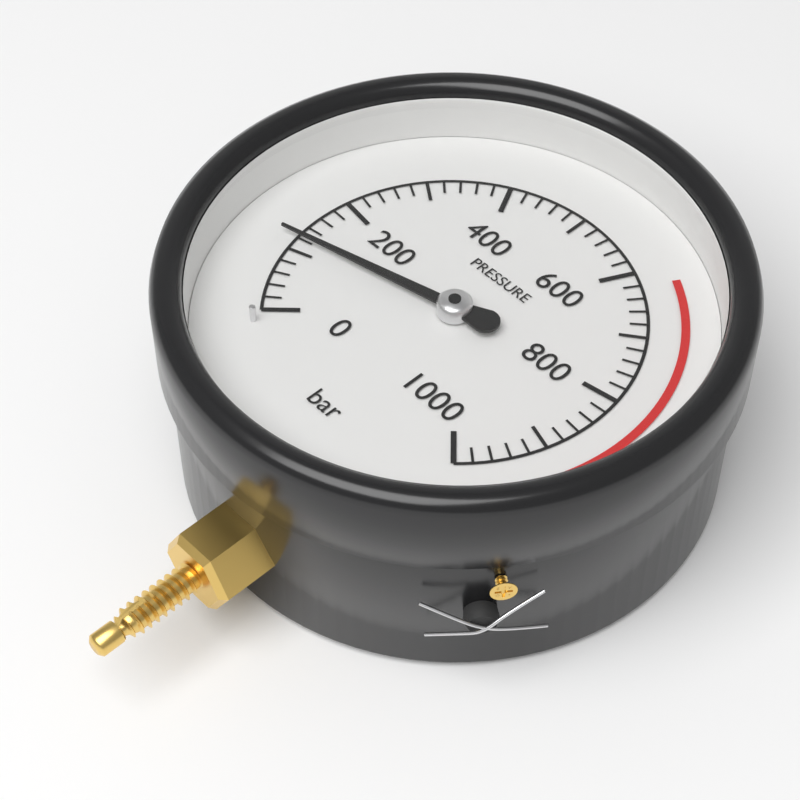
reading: 120 bar
